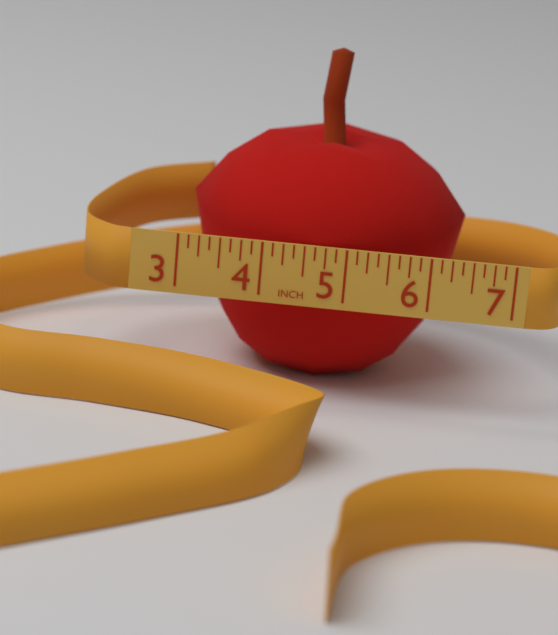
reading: 6.375 in
